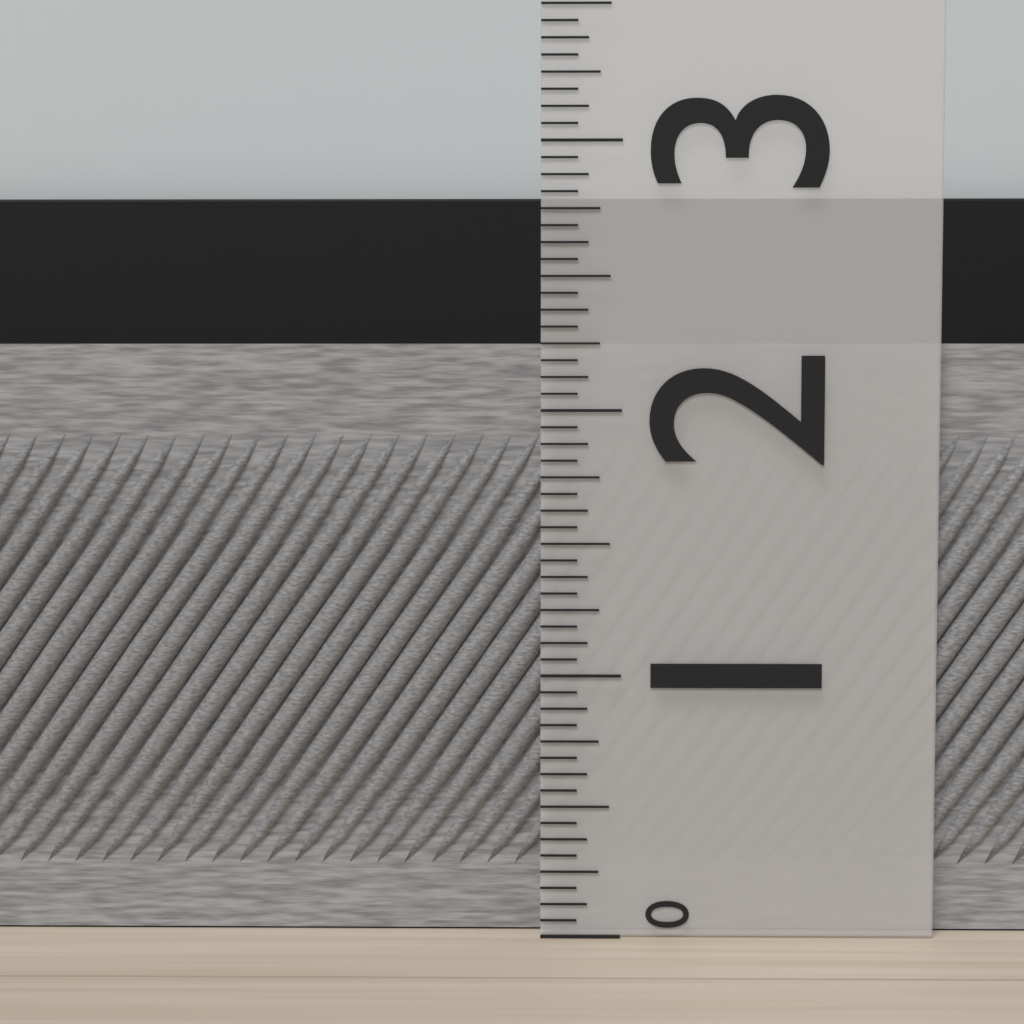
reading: 2.2500 (no unit)
